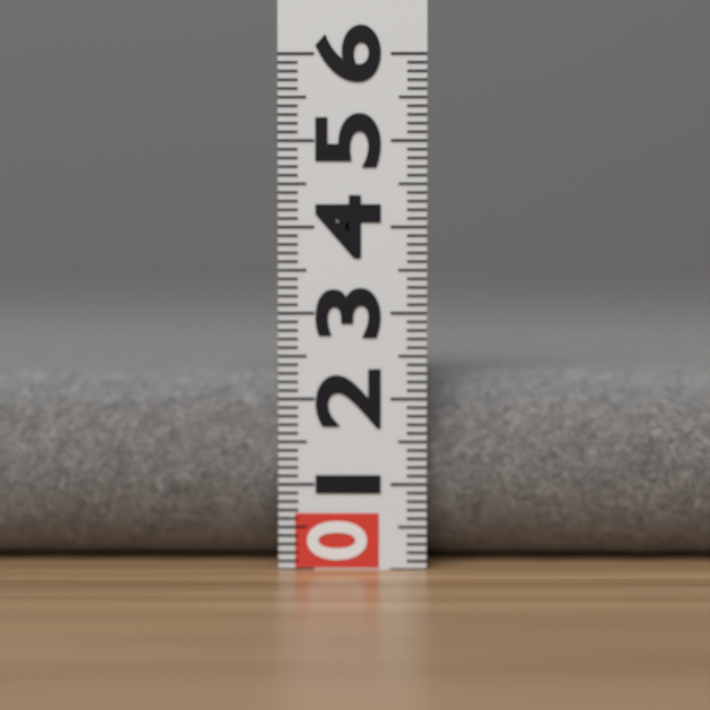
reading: 2.3 (no unit)
